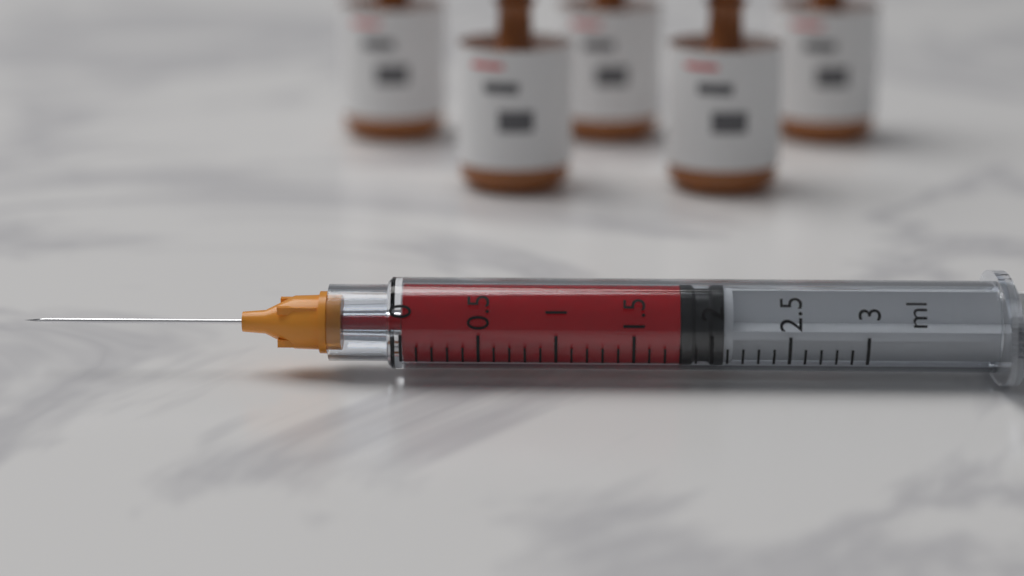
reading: 1.8 ml
